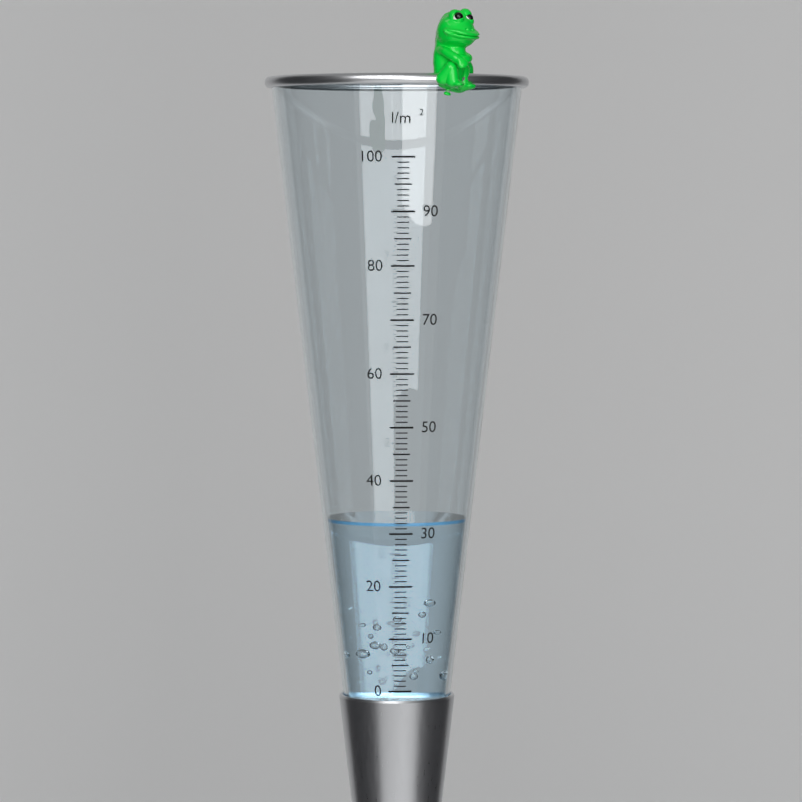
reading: 32 l/m²
